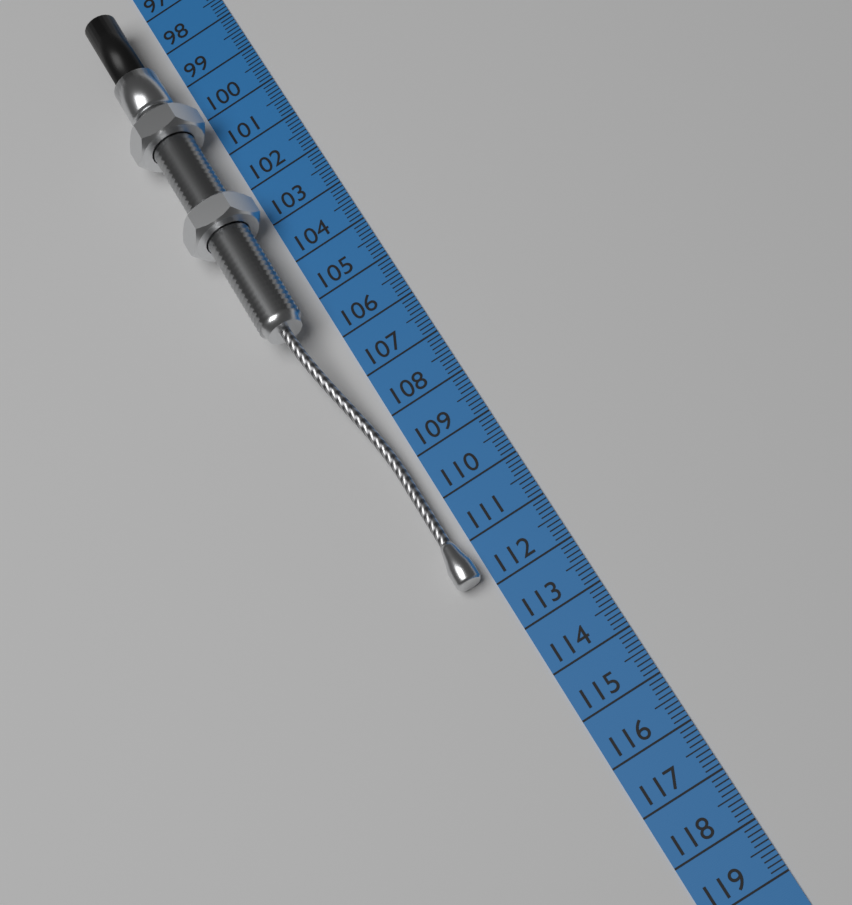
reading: 111.8 cm
